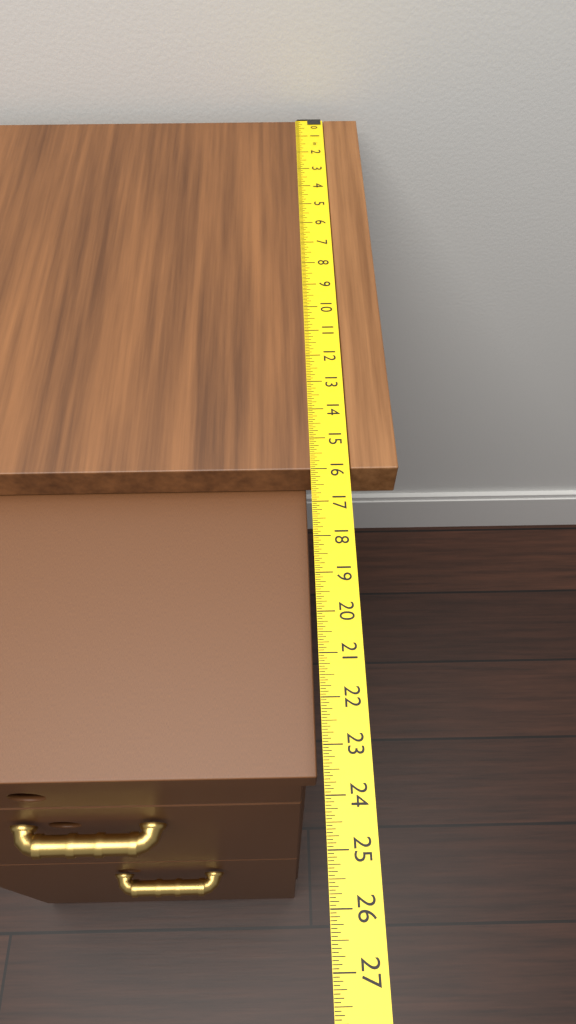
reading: 16.0000 in
